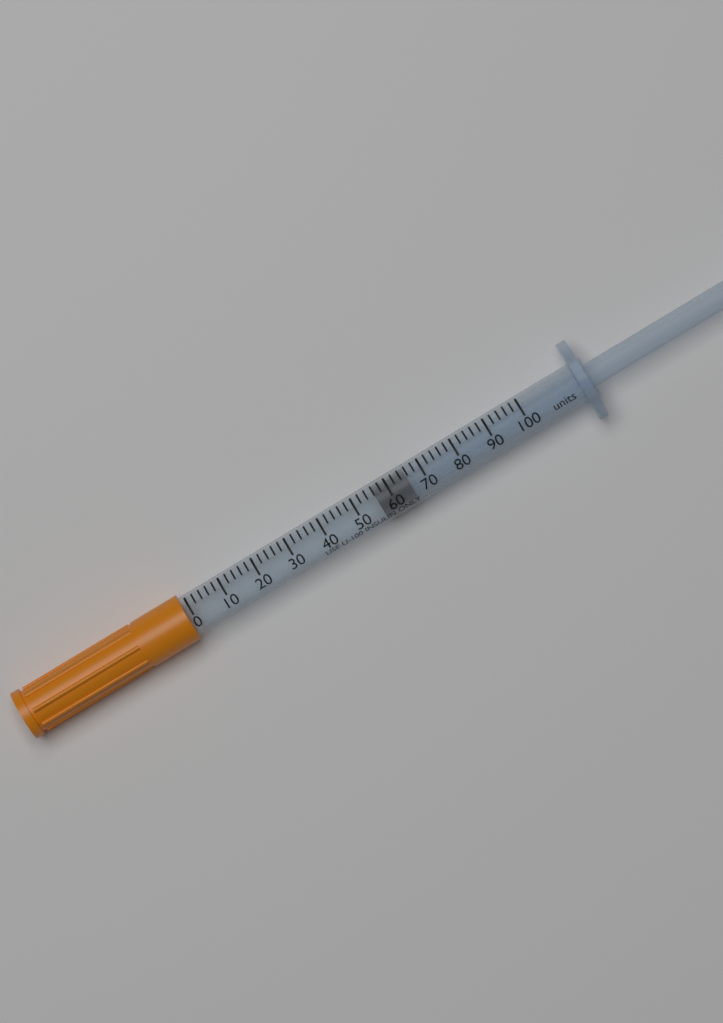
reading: 56 units
